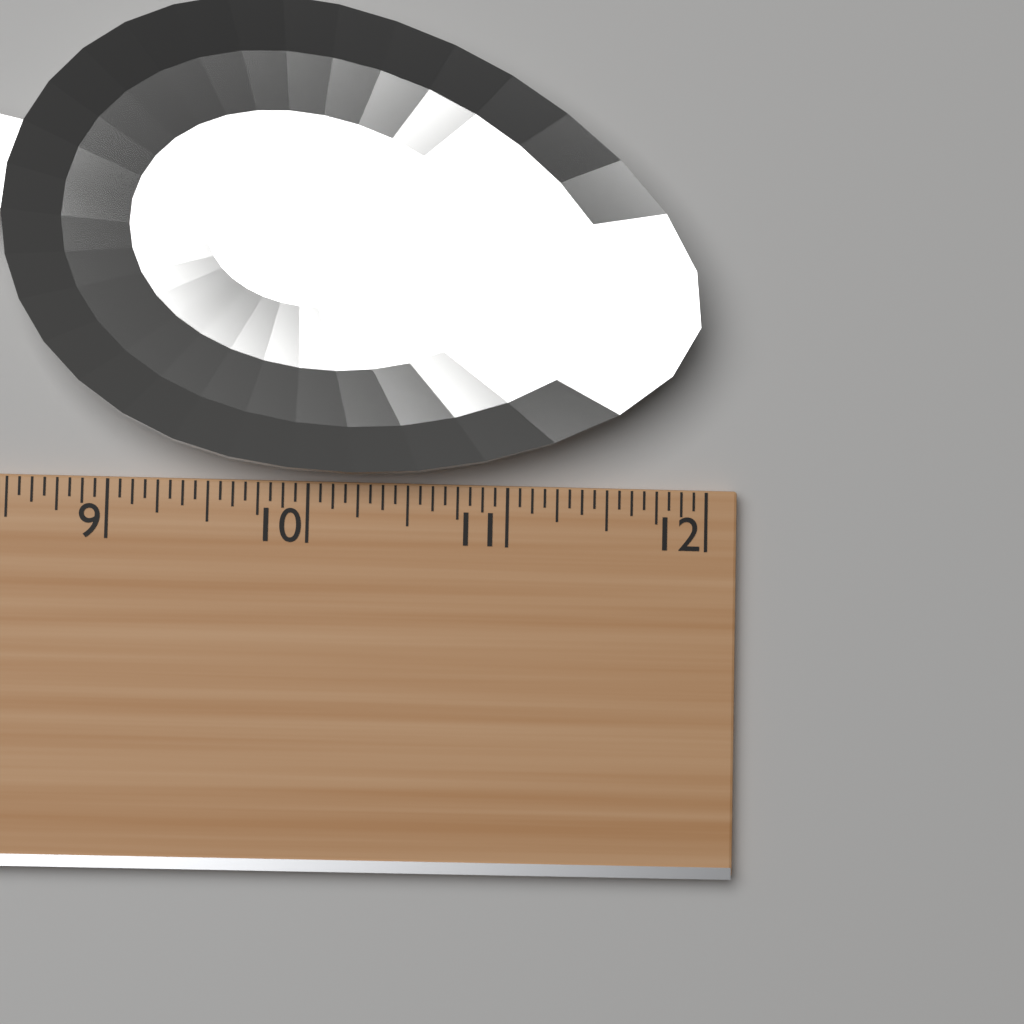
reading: 11.9375 (no unit)
